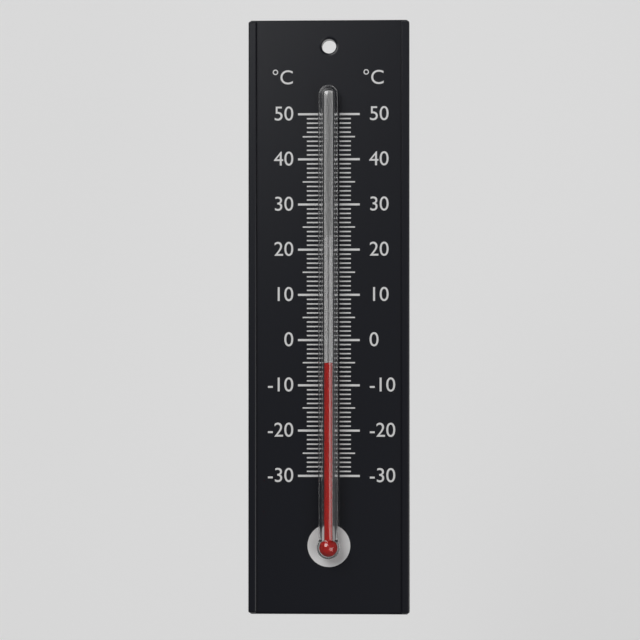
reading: -5 °C
